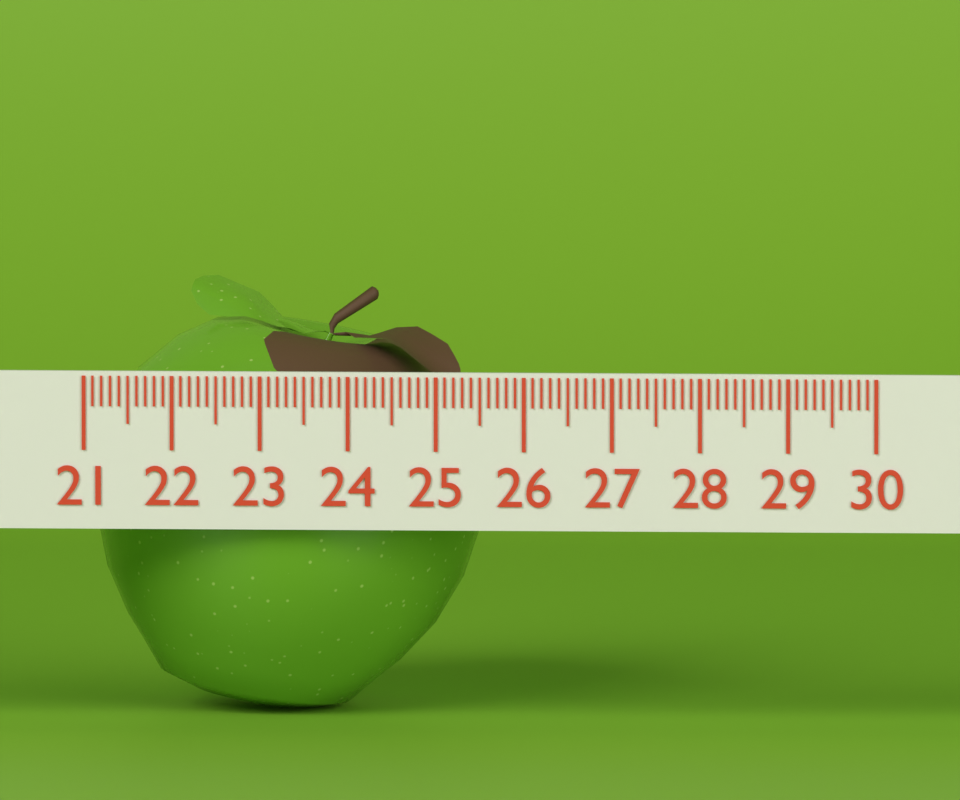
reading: 25.4 (no unit)
